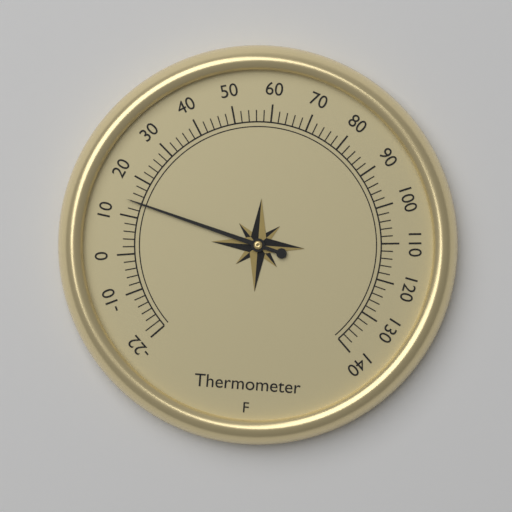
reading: 14 °F
